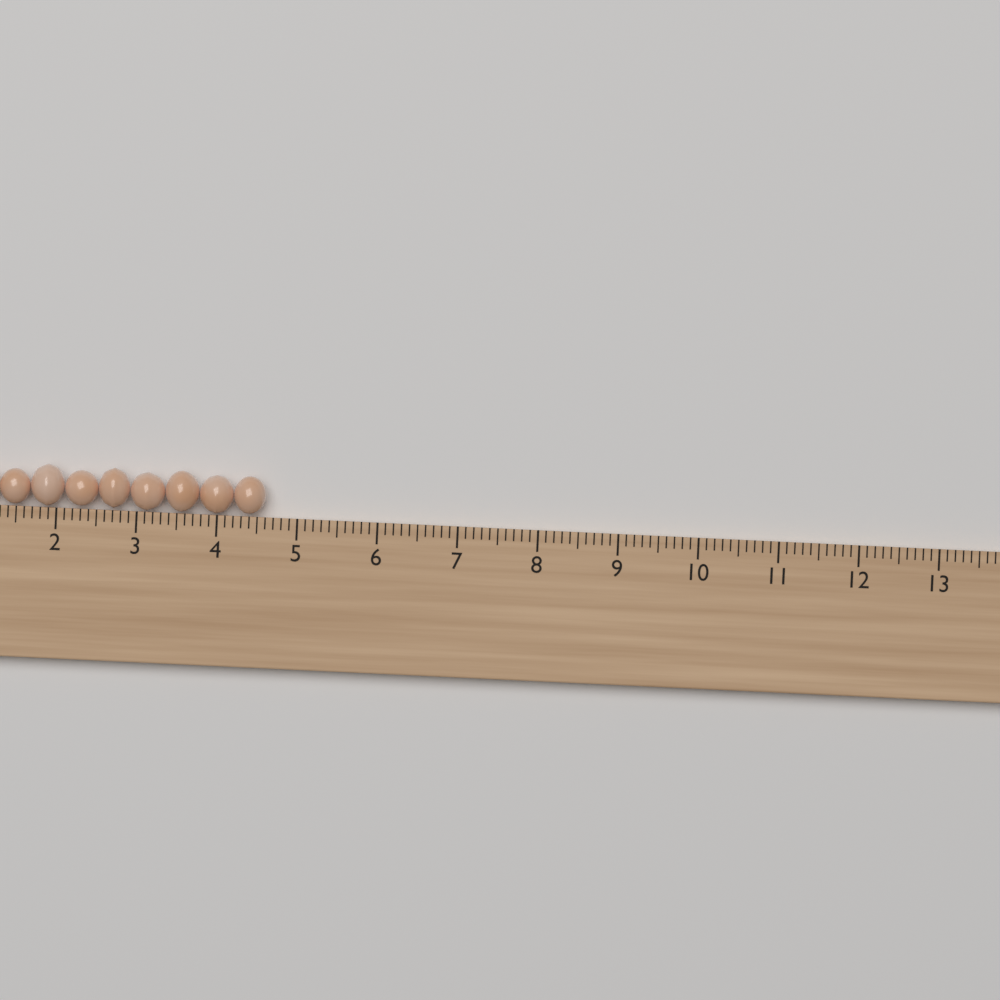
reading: 4.6 cm
